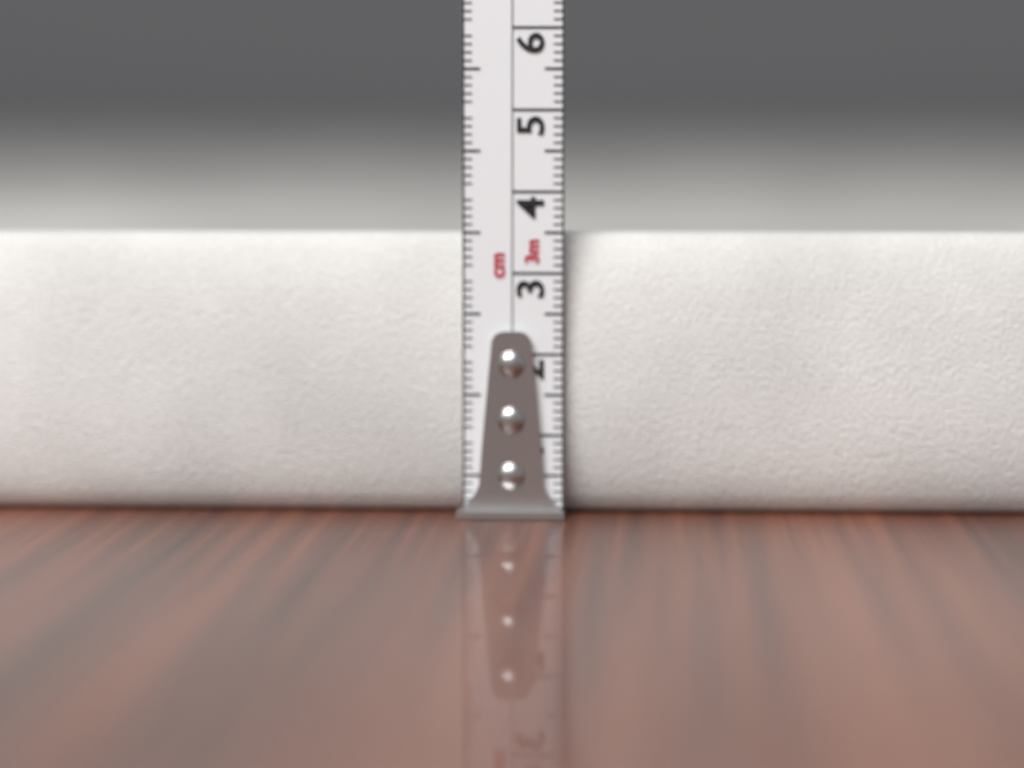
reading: 3.5 cm
